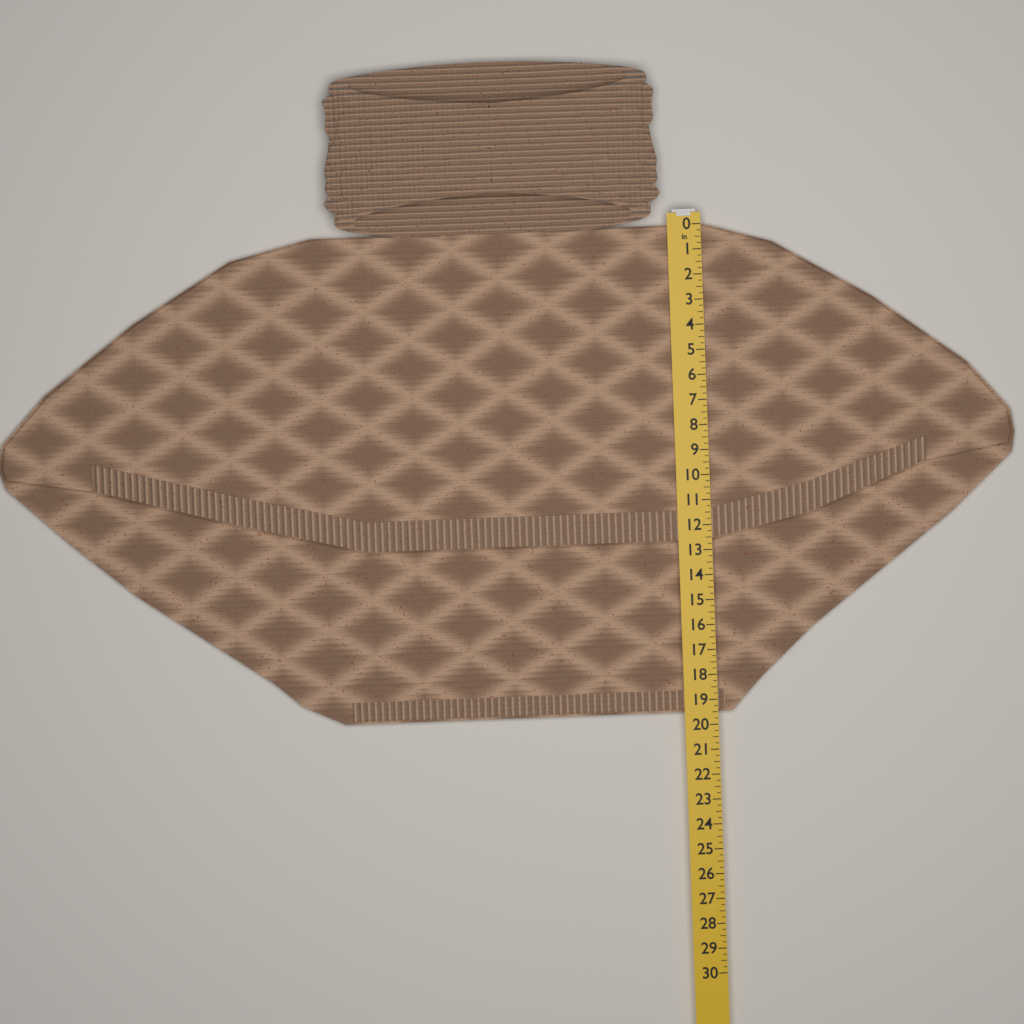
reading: 19.50 in
